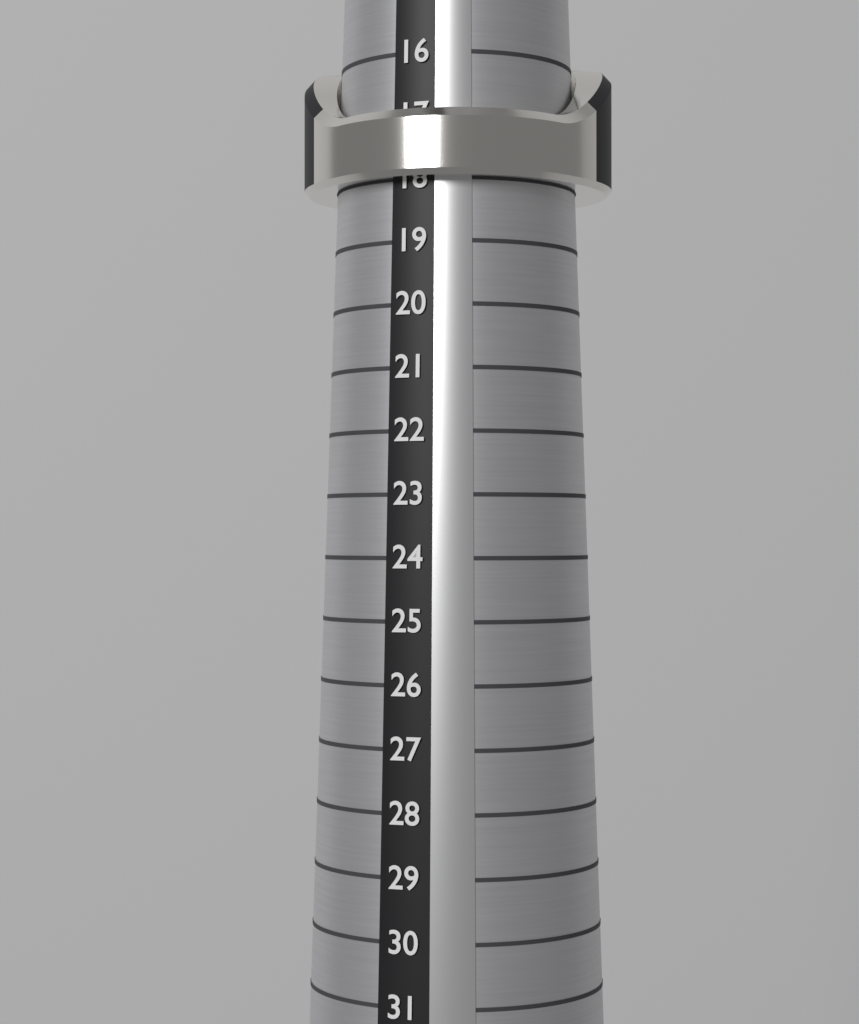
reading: 18 (no unit)
